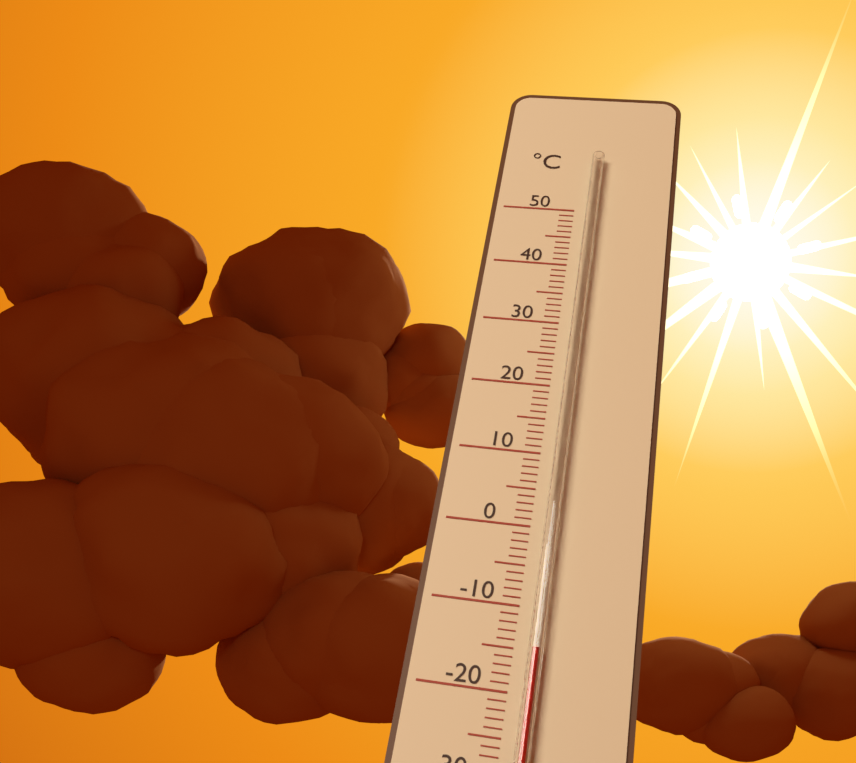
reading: -15 °C
